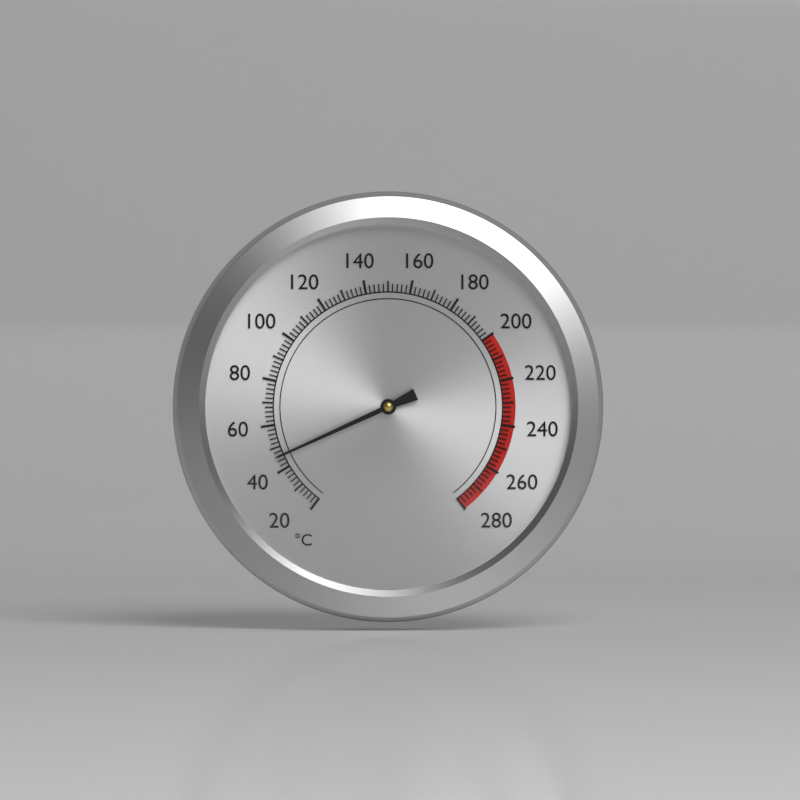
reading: 46 °C
